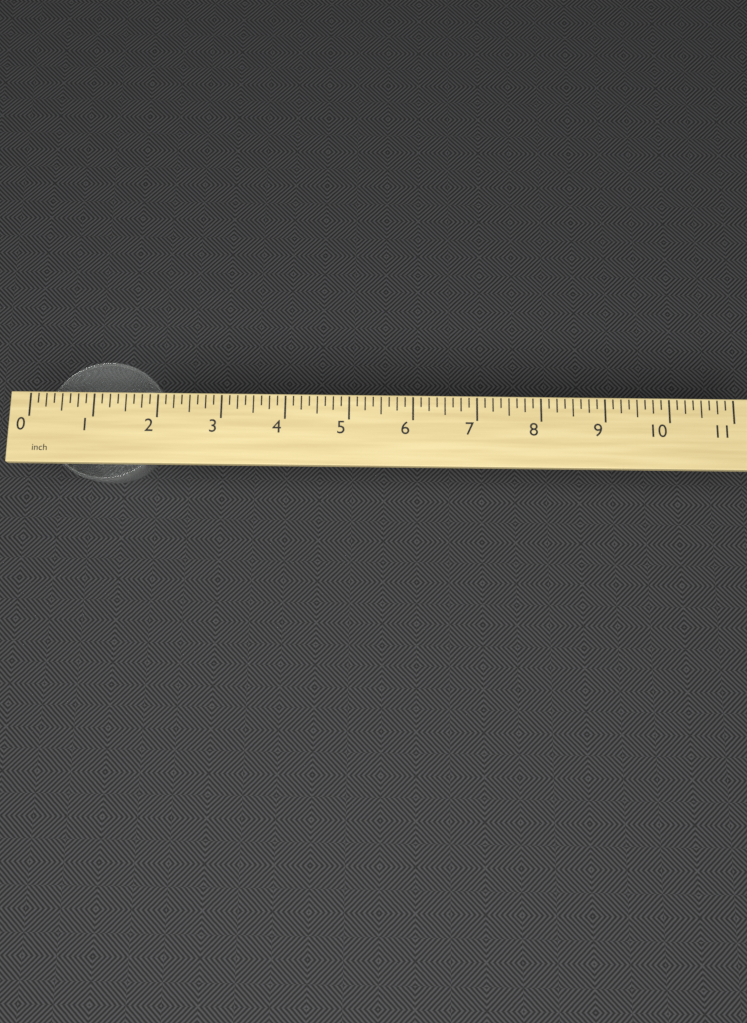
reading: 2.375 inch
